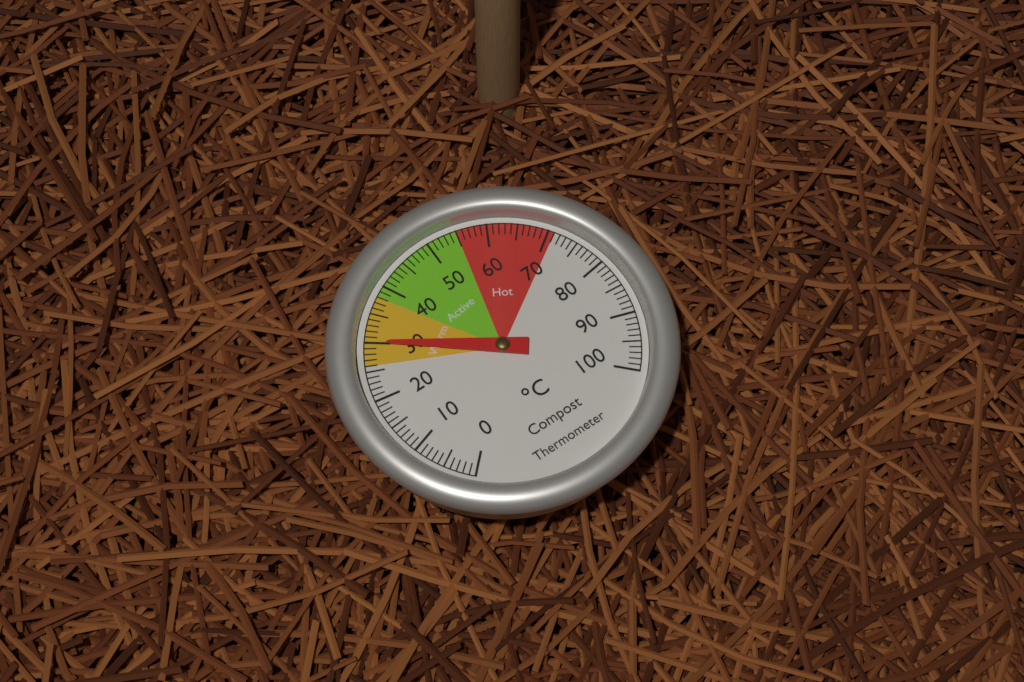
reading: 30 °C
